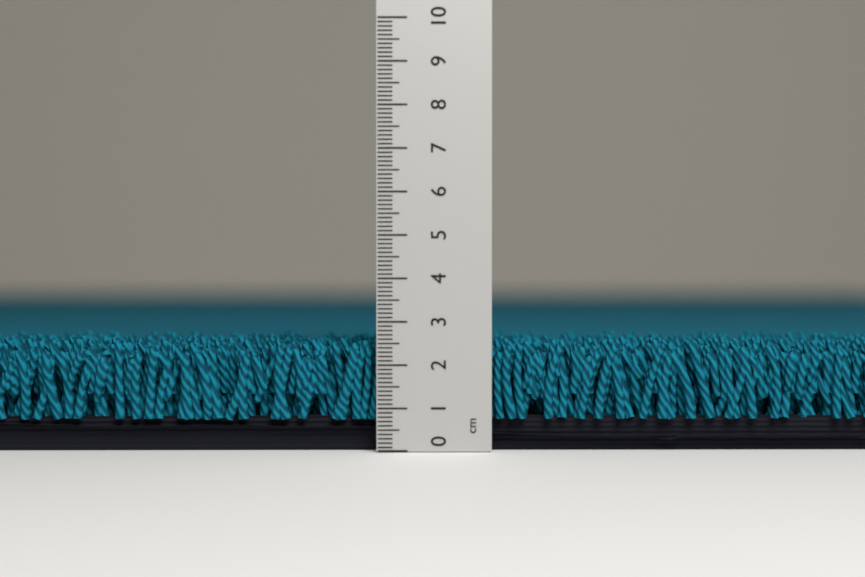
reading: 2.6 cm
